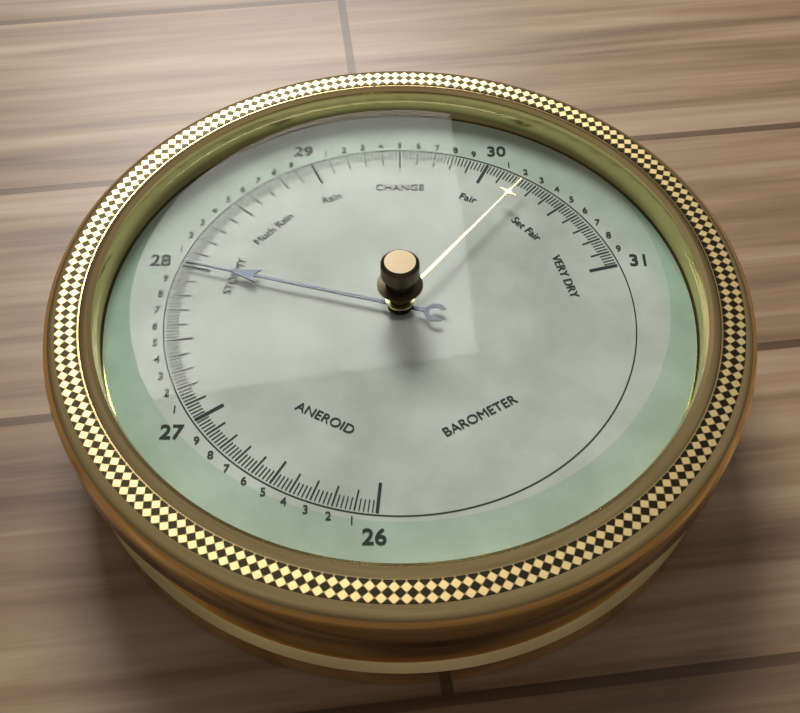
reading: 28.00 (no unit)
